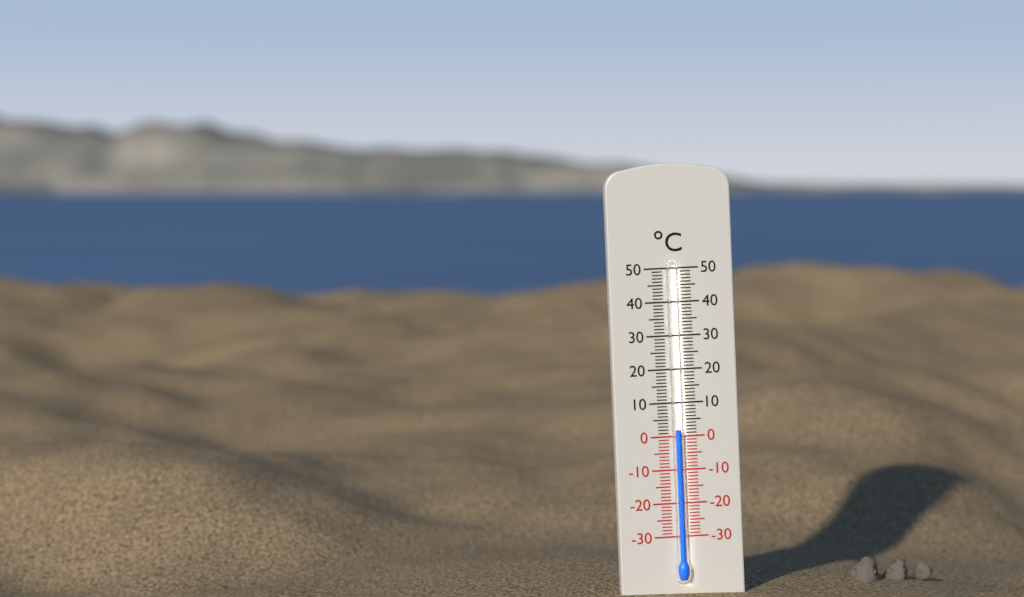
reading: 2 °C
